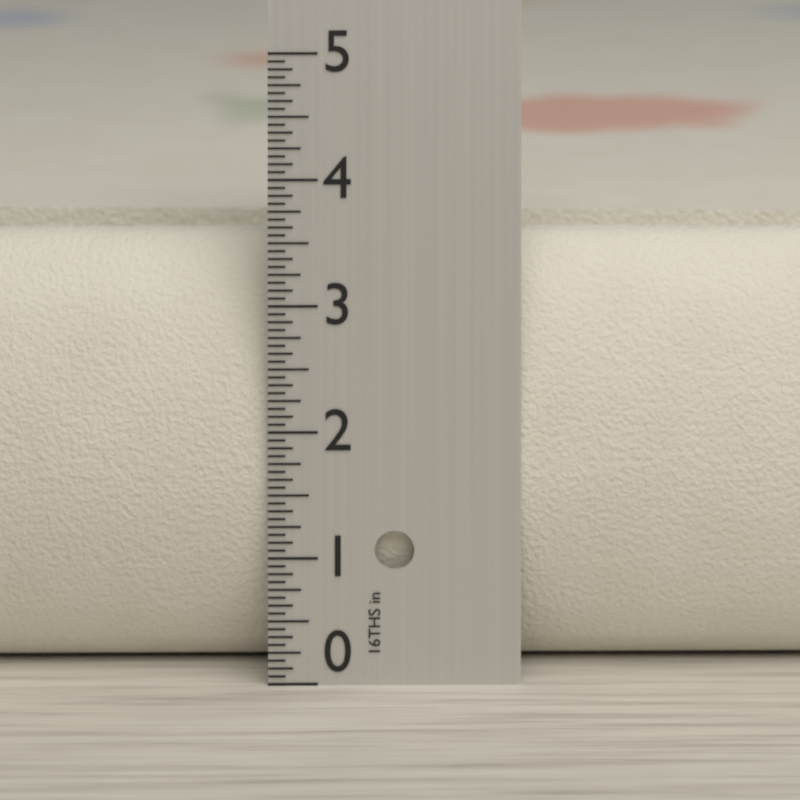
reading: 3.5000 in
